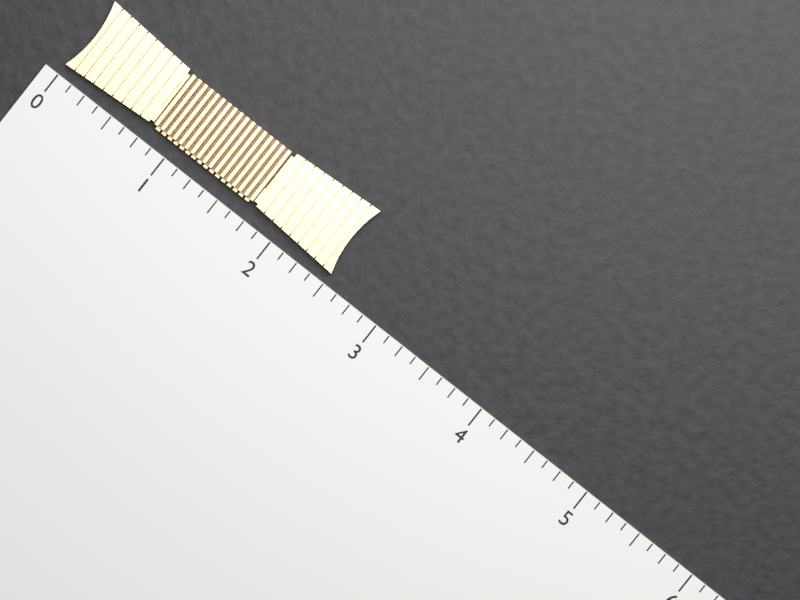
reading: 2.500 (no unit)
